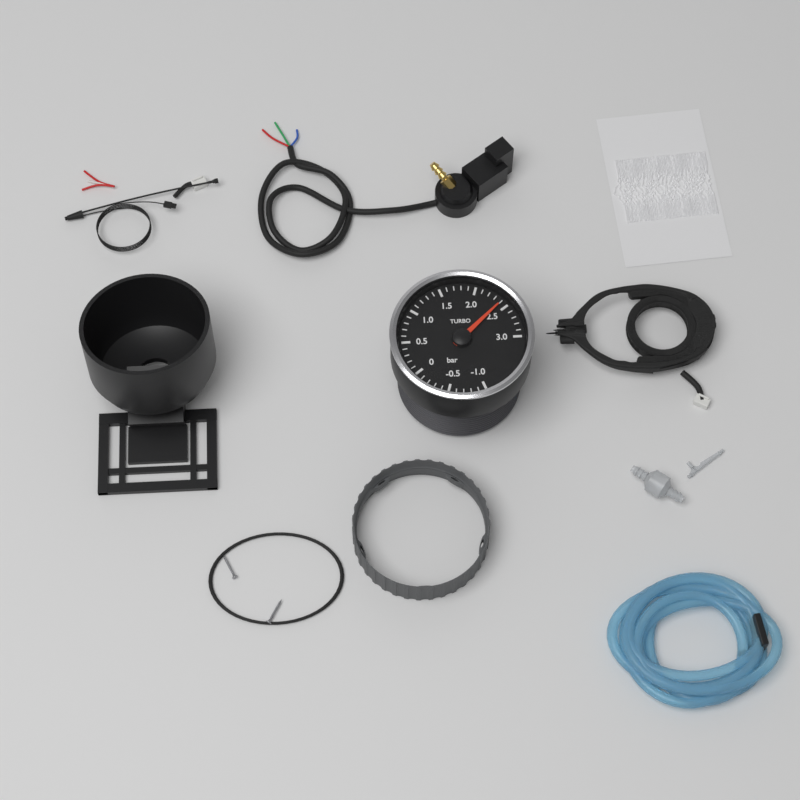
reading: 2.4 bar
